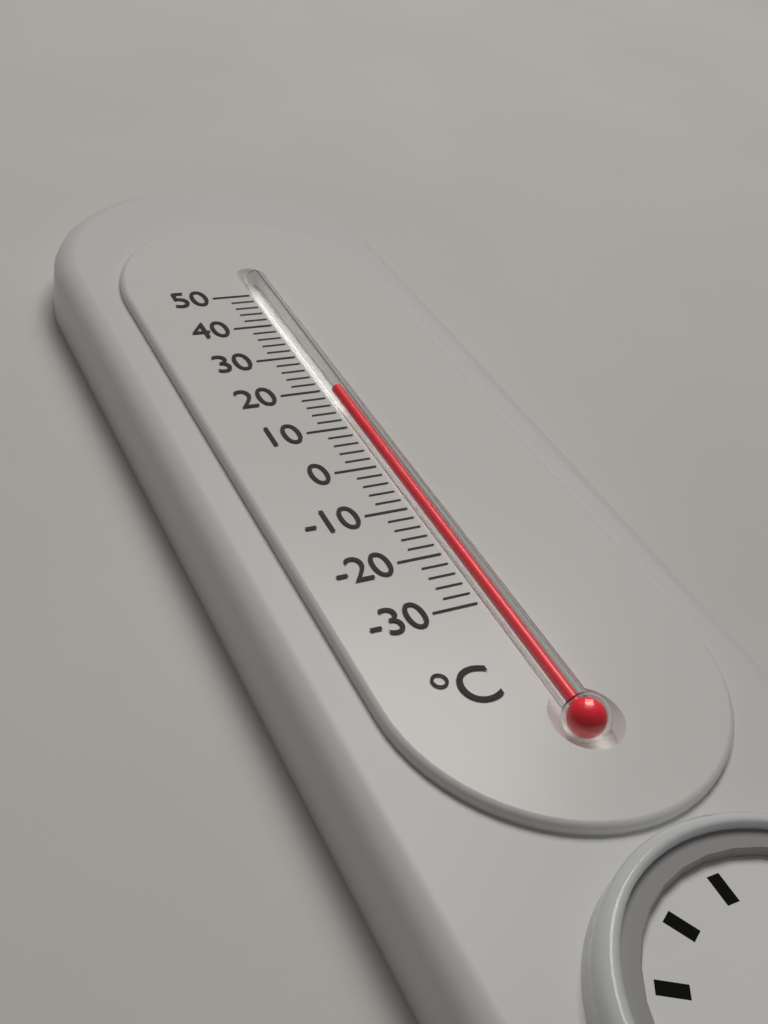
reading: 20 °C
